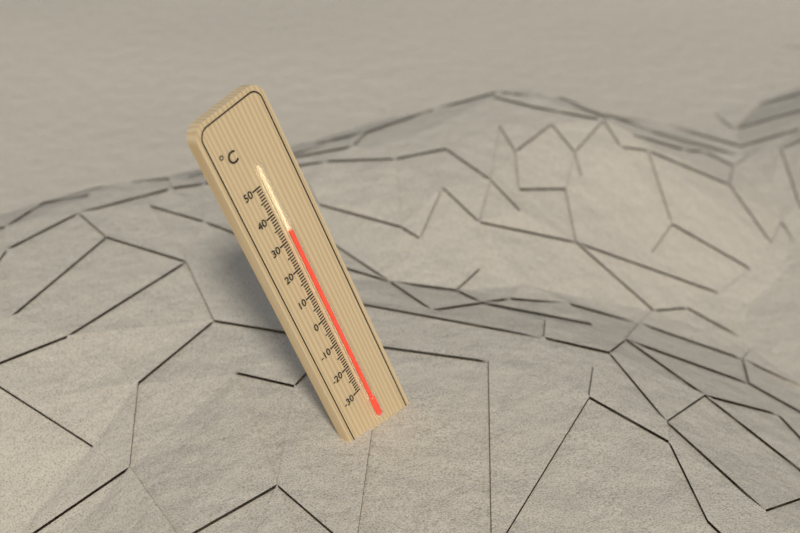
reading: 33 °C
